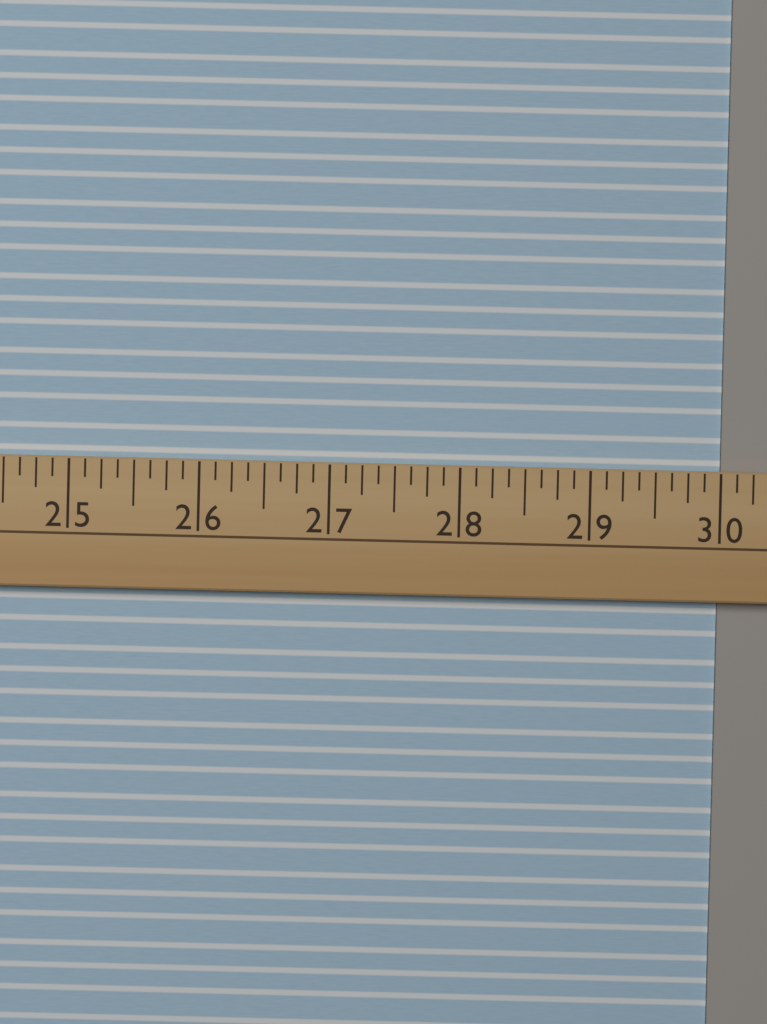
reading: 30.000 (no unit)
